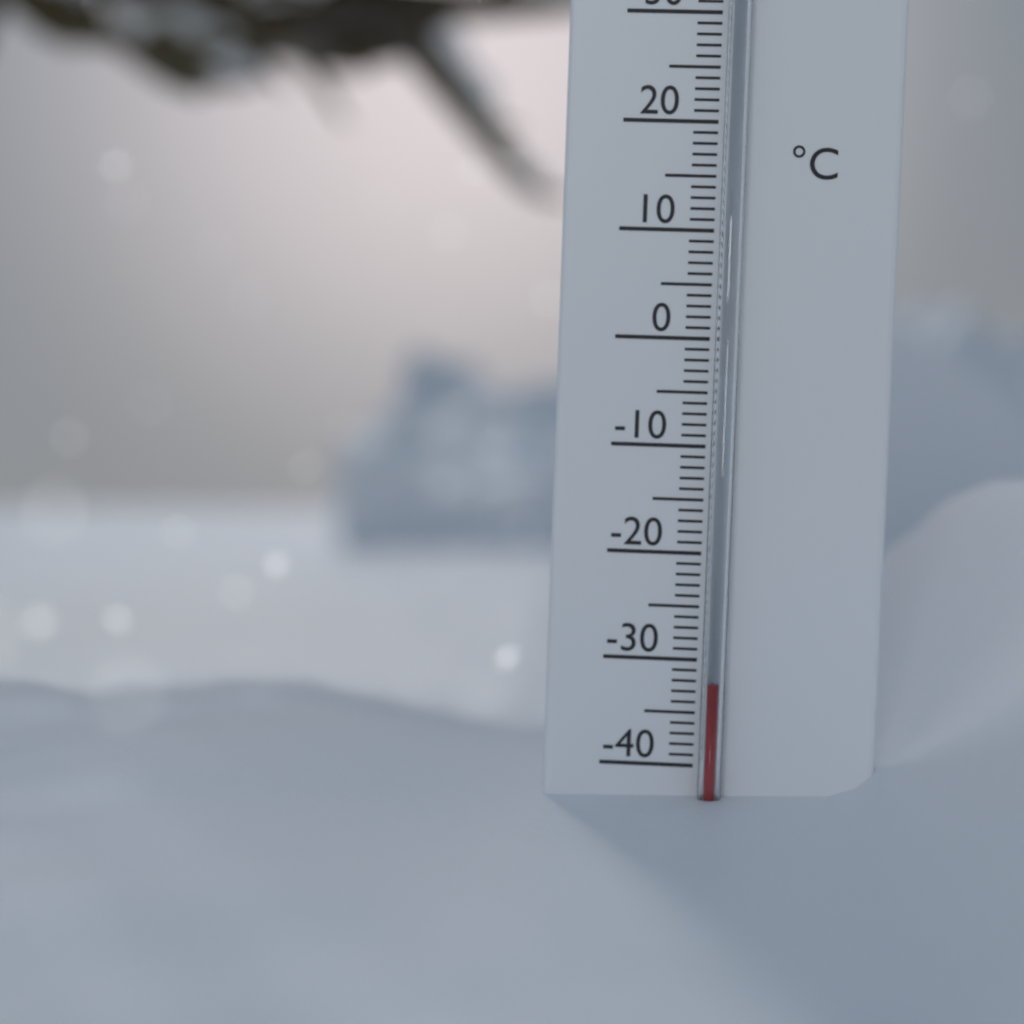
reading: -32 °C
